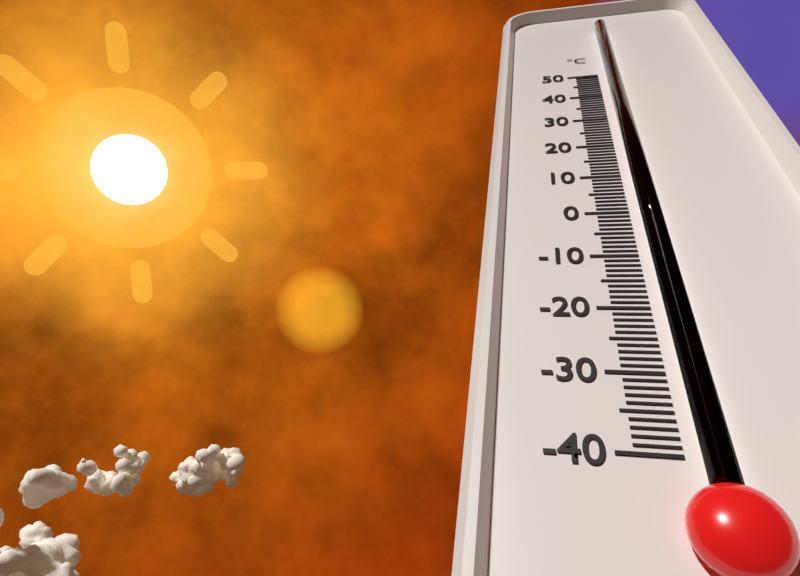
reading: 49 °C
